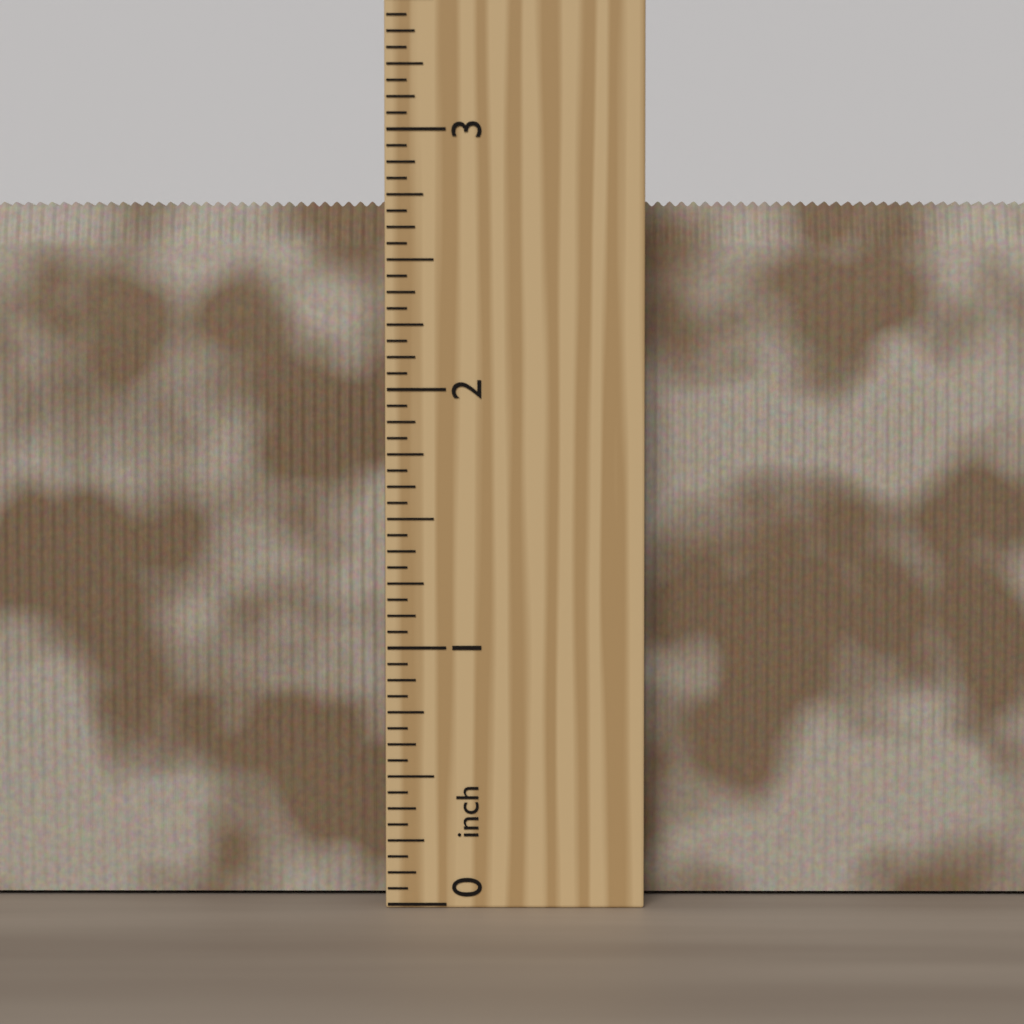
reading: 2.7500 inch
